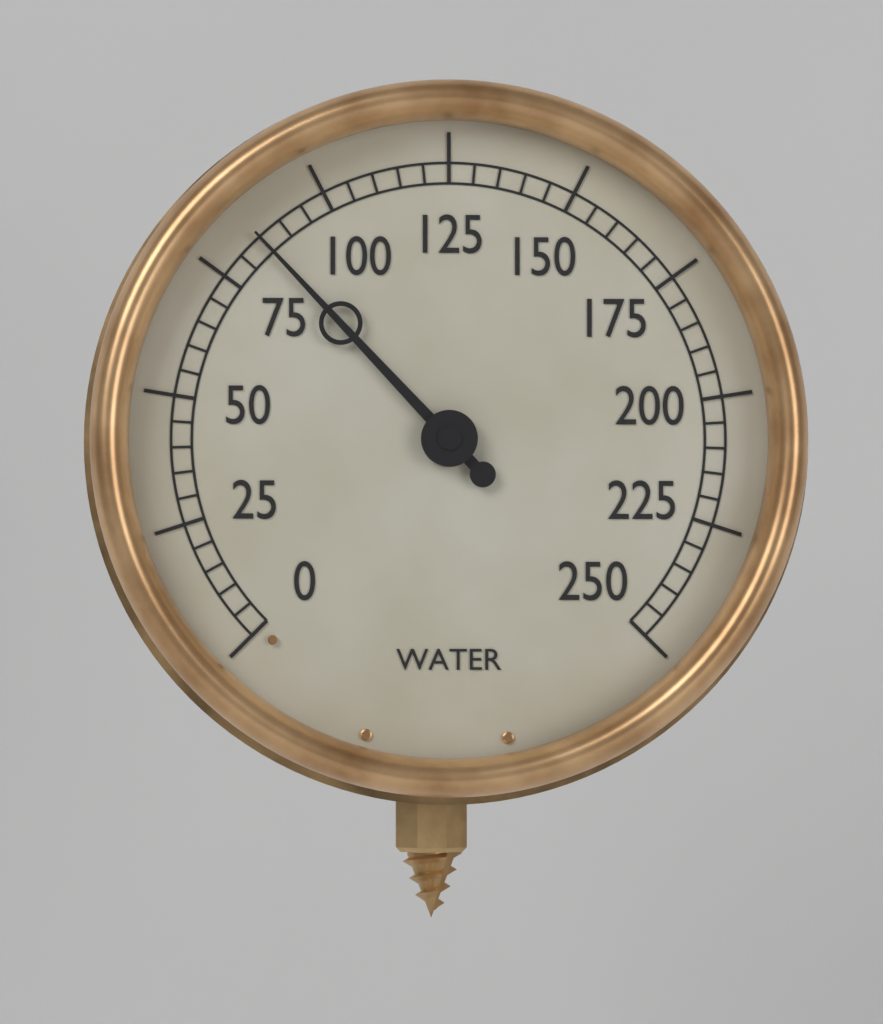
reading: 85 (no unit)
